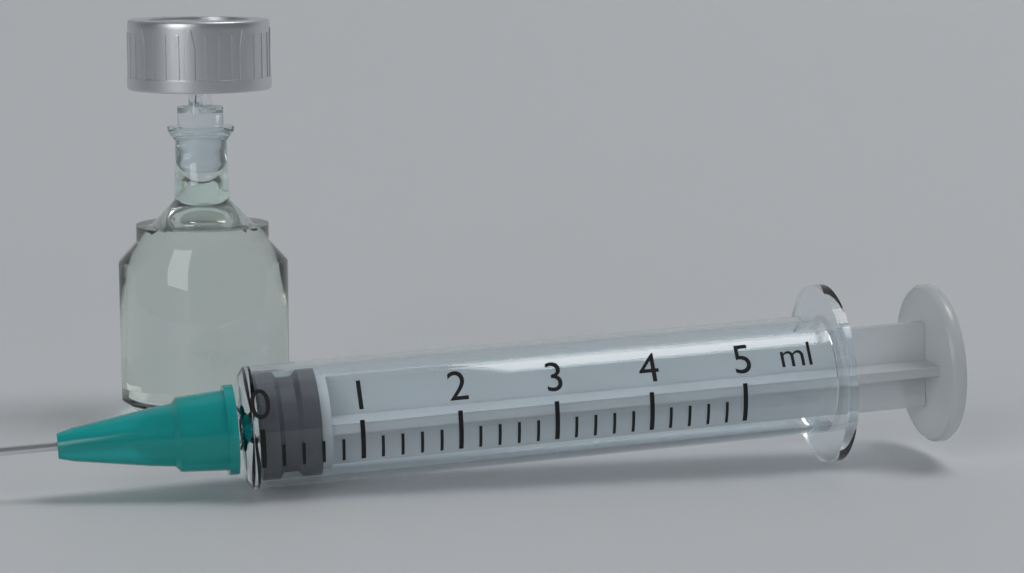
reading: 0.0 ml
